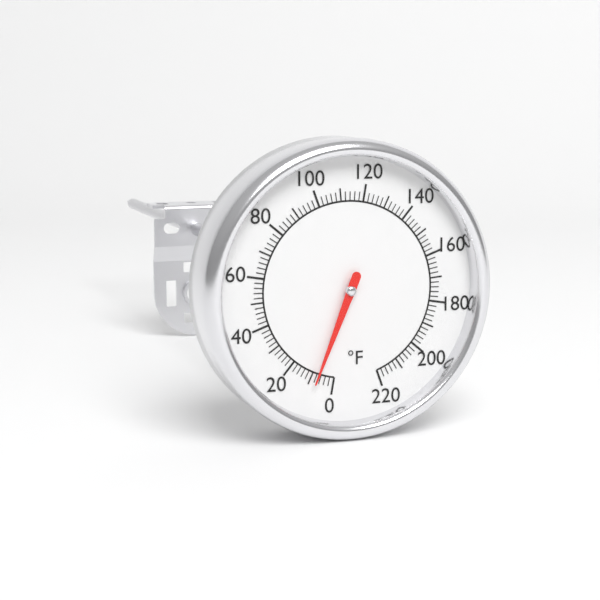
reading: 8 °F
